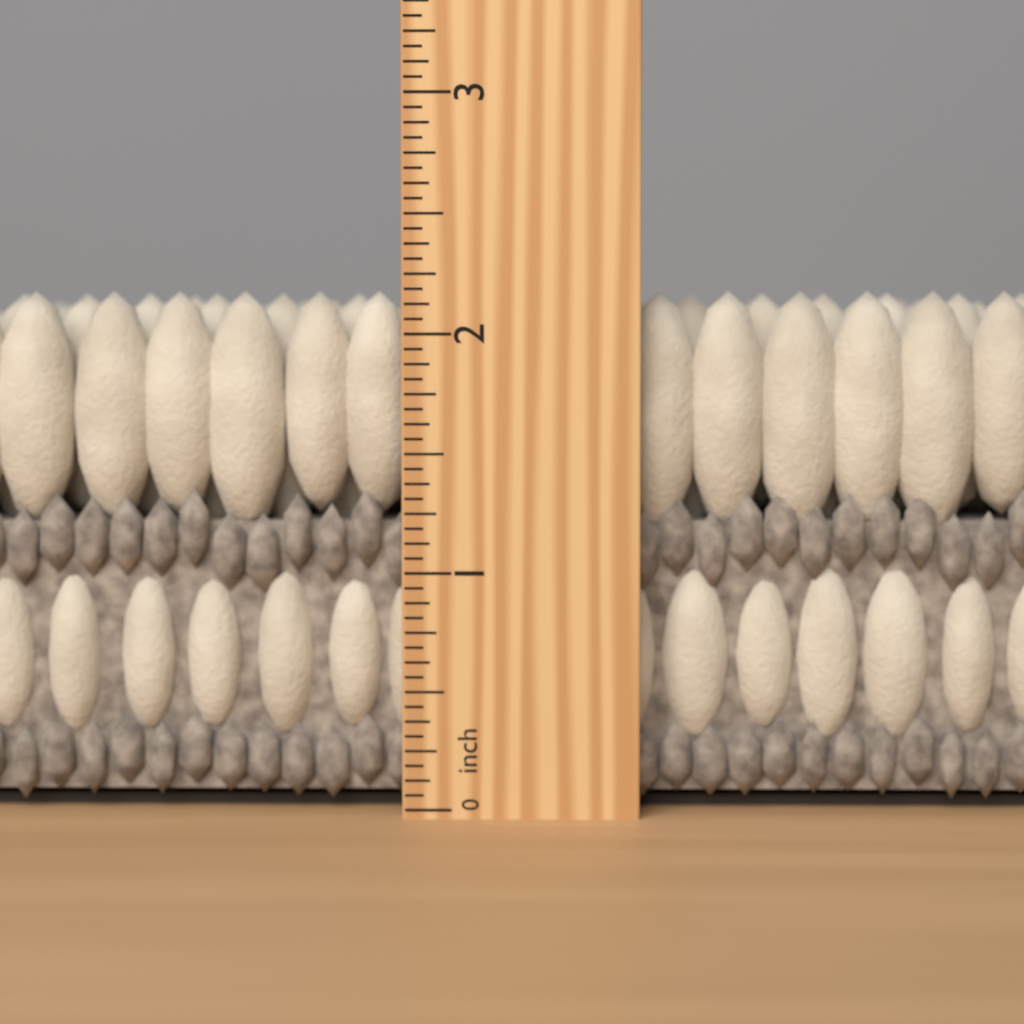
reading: 2.1875 inch
